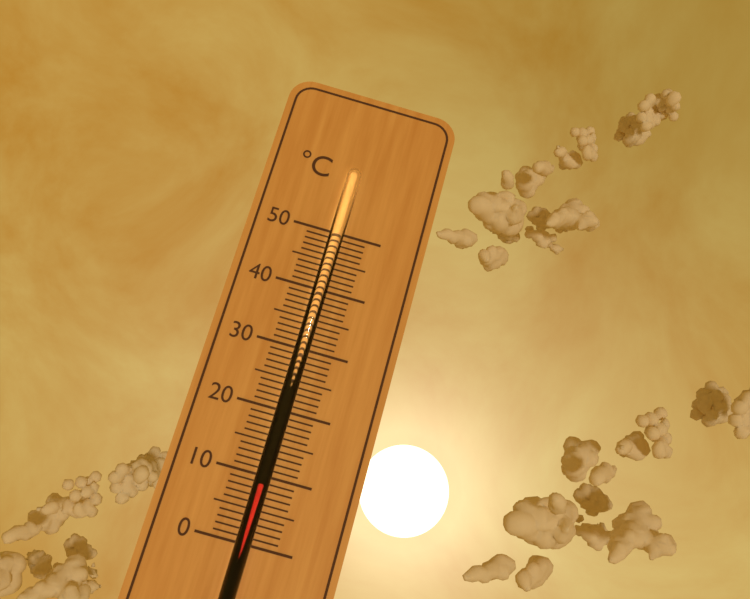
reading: 9 °C
